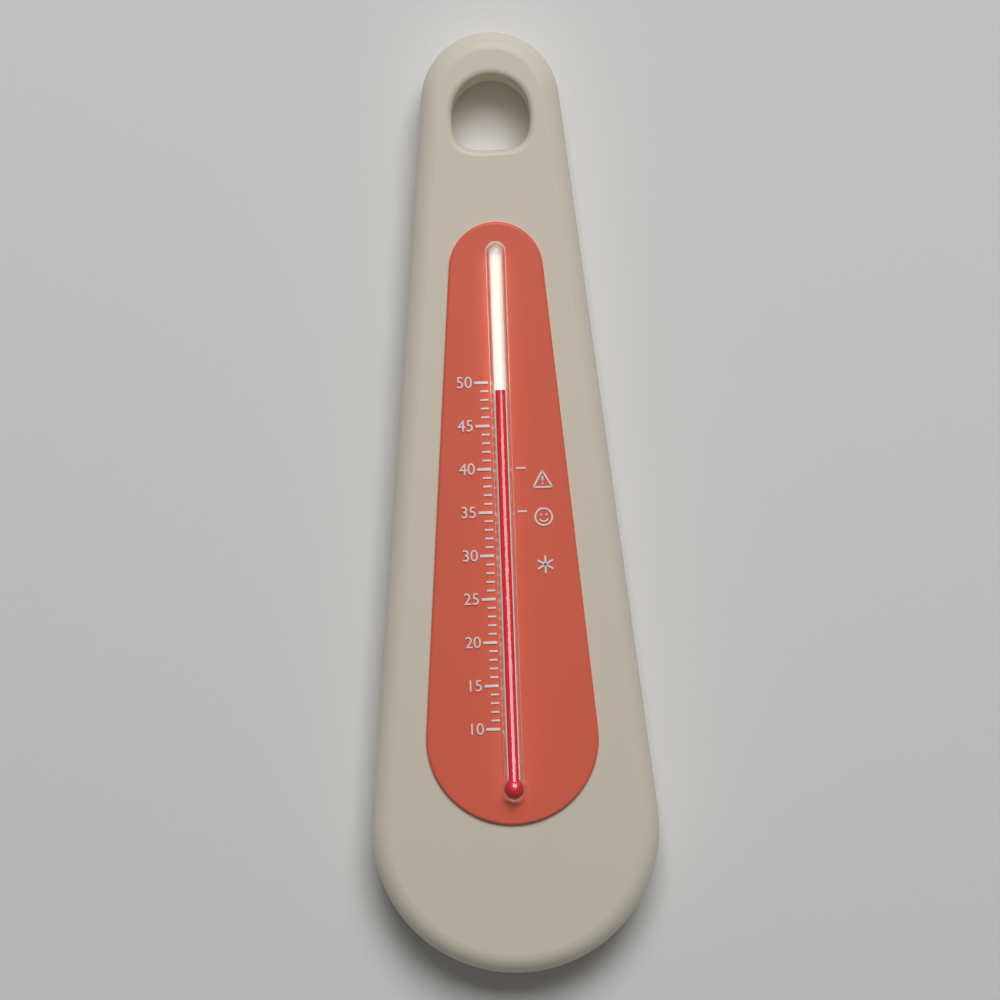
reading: 49 (no unit)
